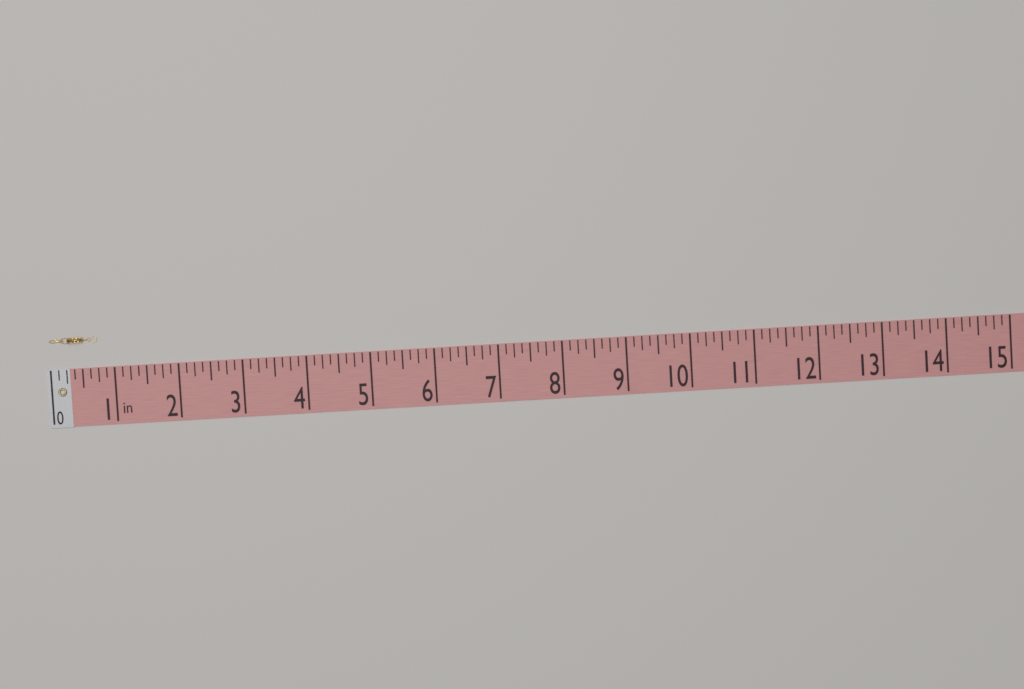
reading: 0.750 in
